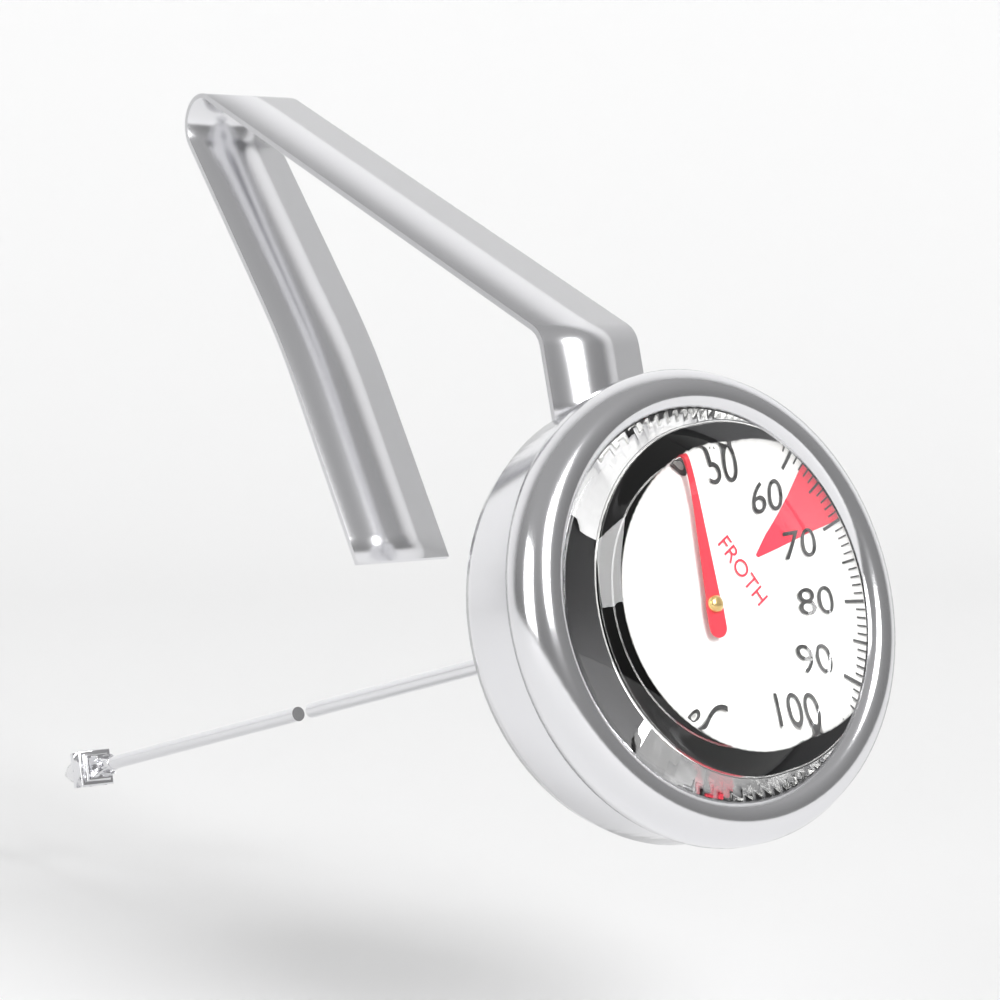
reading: 42 °C
